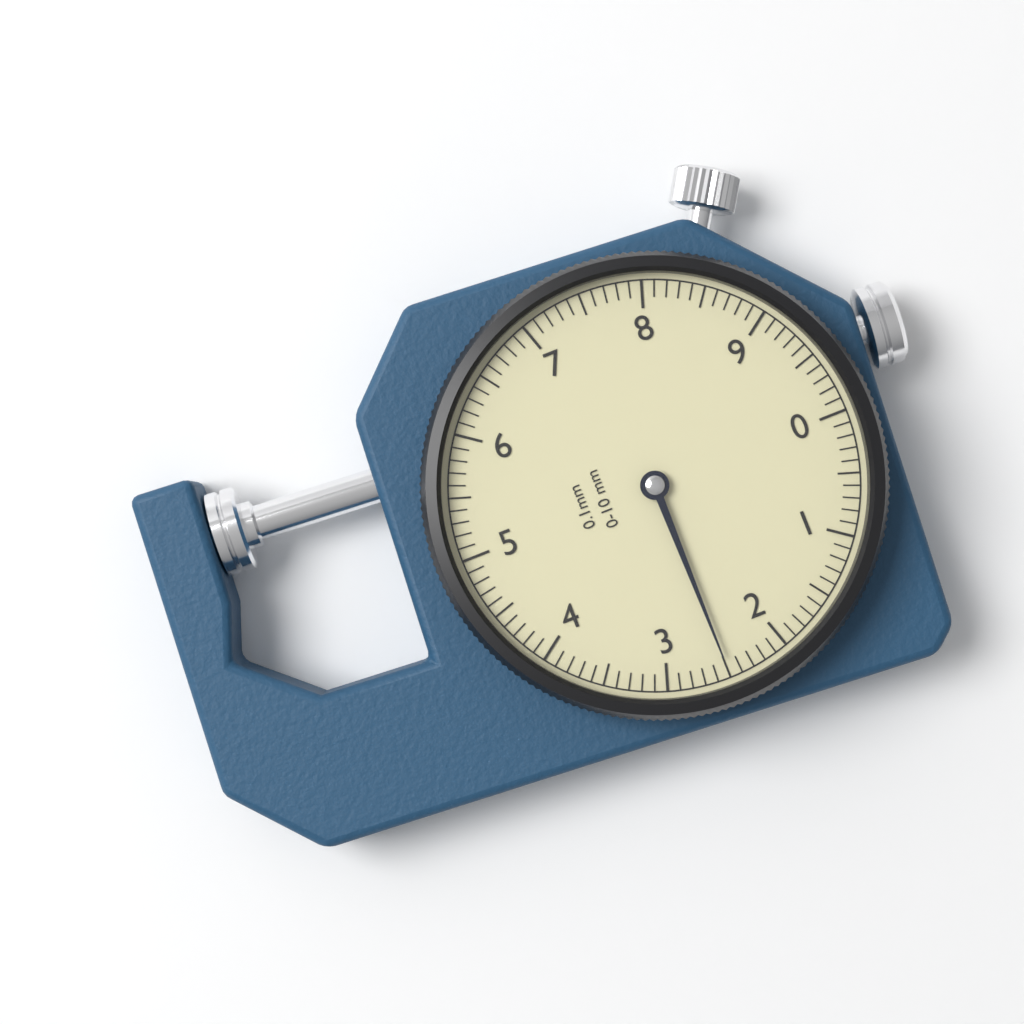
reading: 2.5 mm
